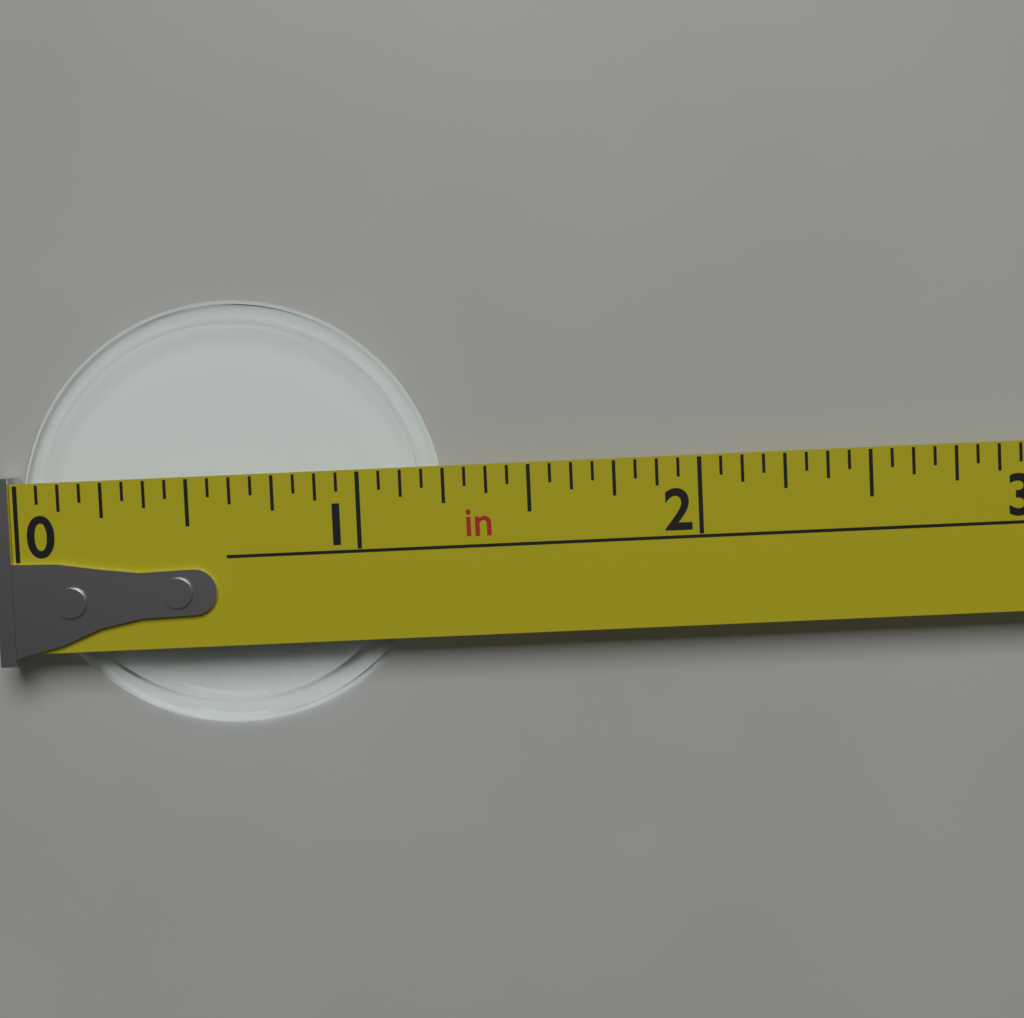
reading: 1.2500 in
